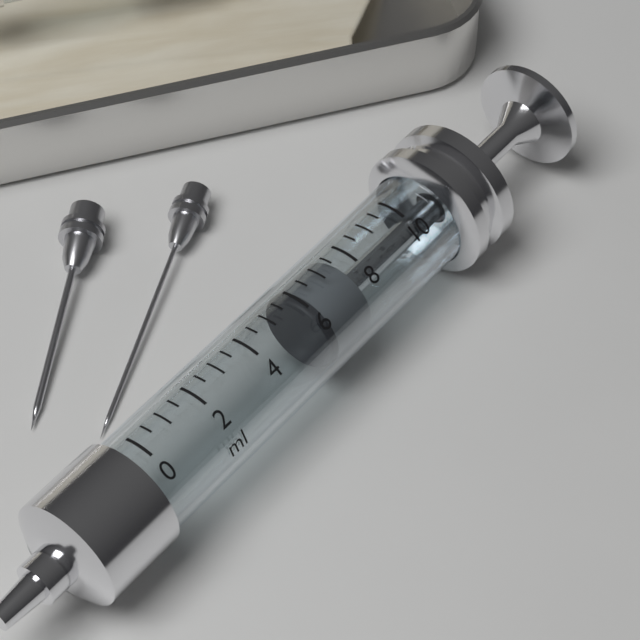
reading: 6.0 ml
